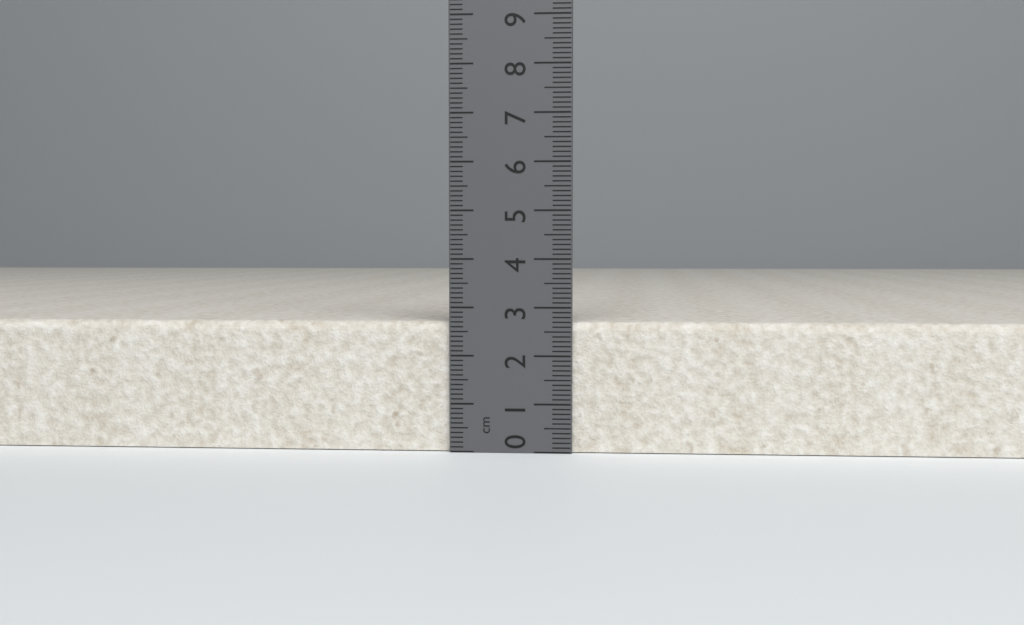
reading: 2.7 cm
